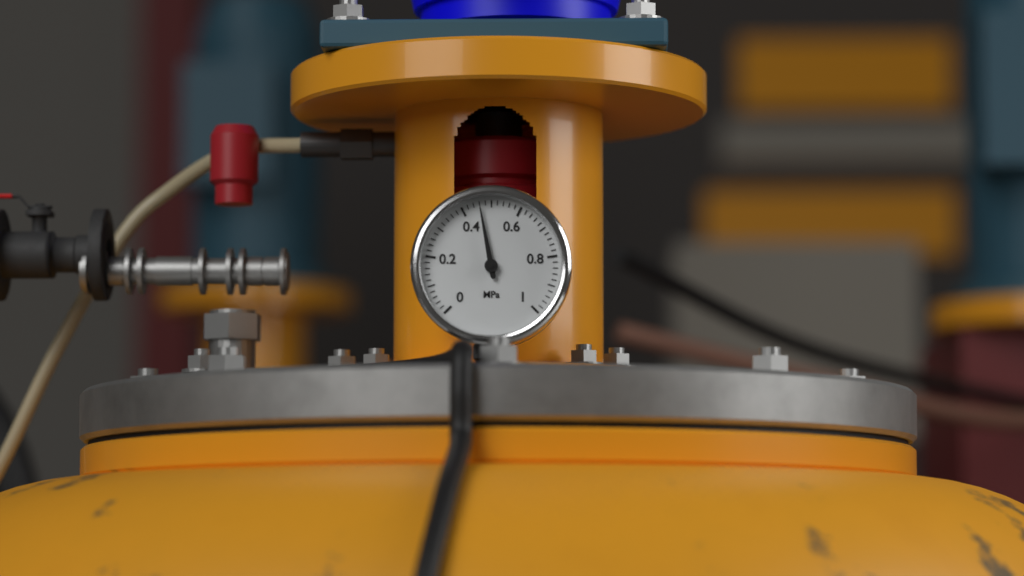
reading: 0.46 MPa
